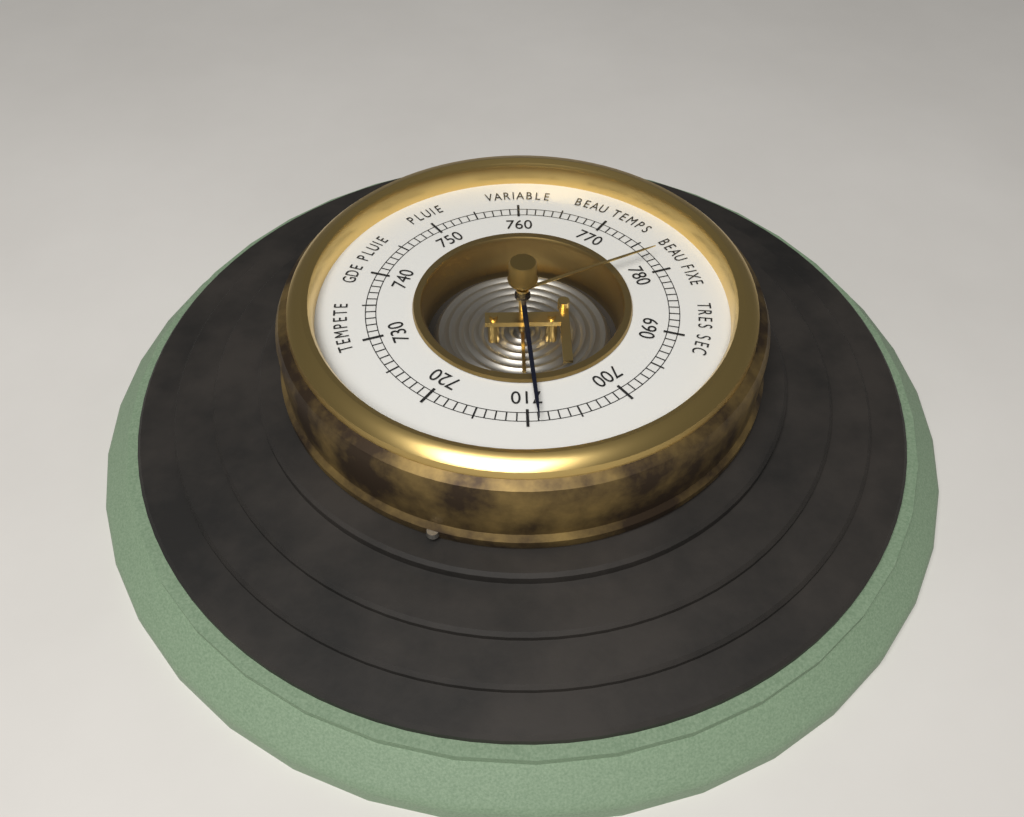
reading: 709 (no unit)
